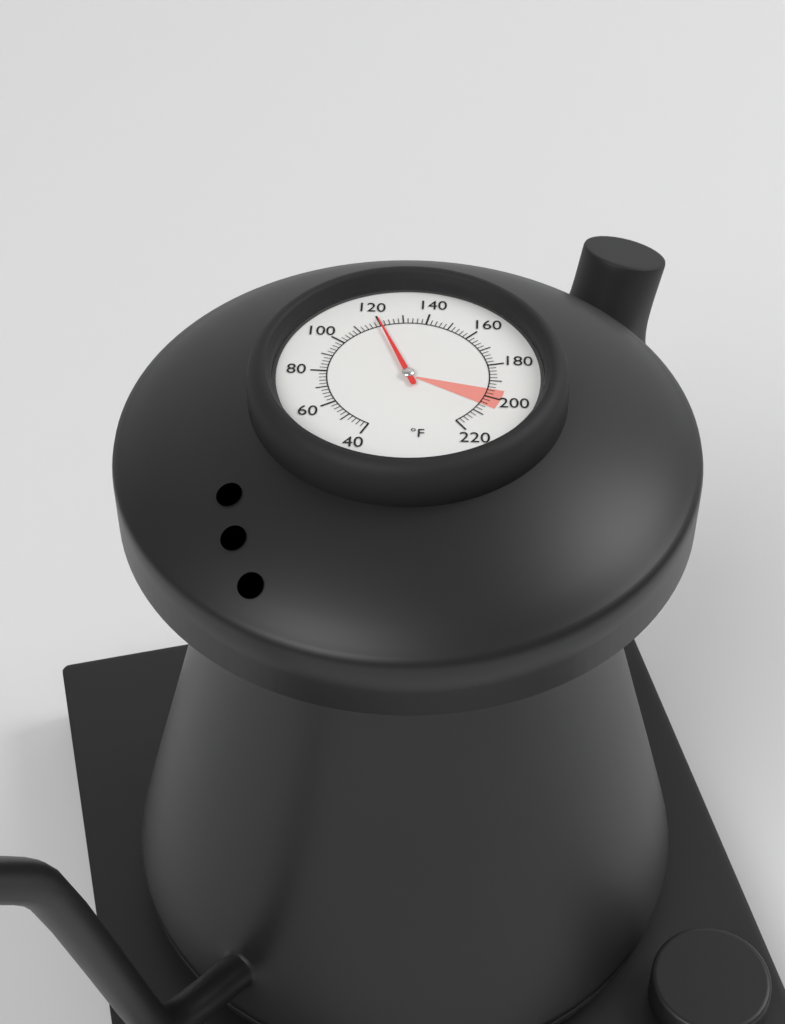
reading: 120 °F
